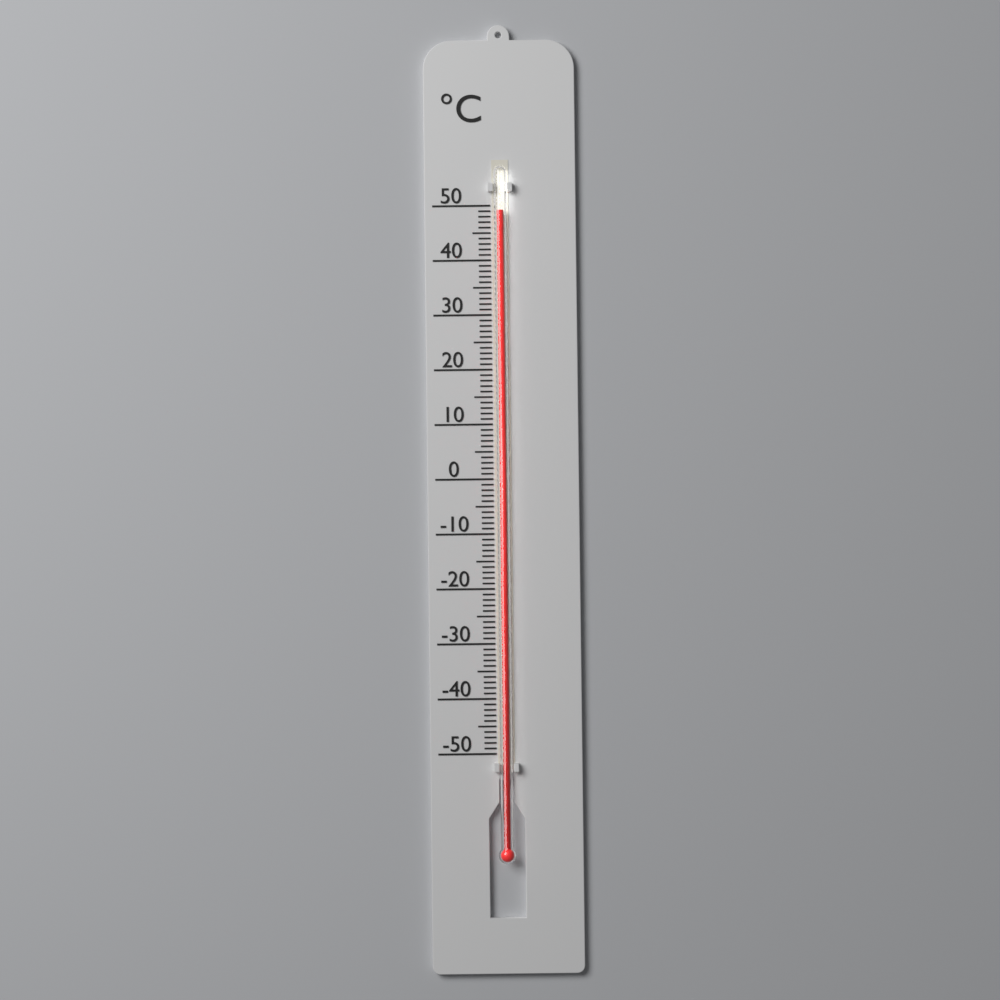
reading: 49 °C
